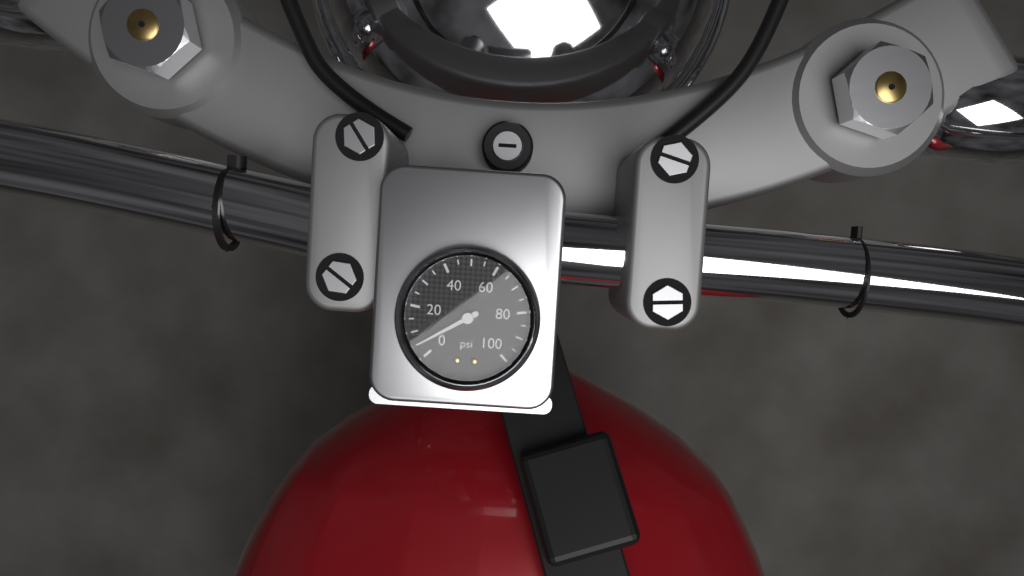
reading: 5 psi
